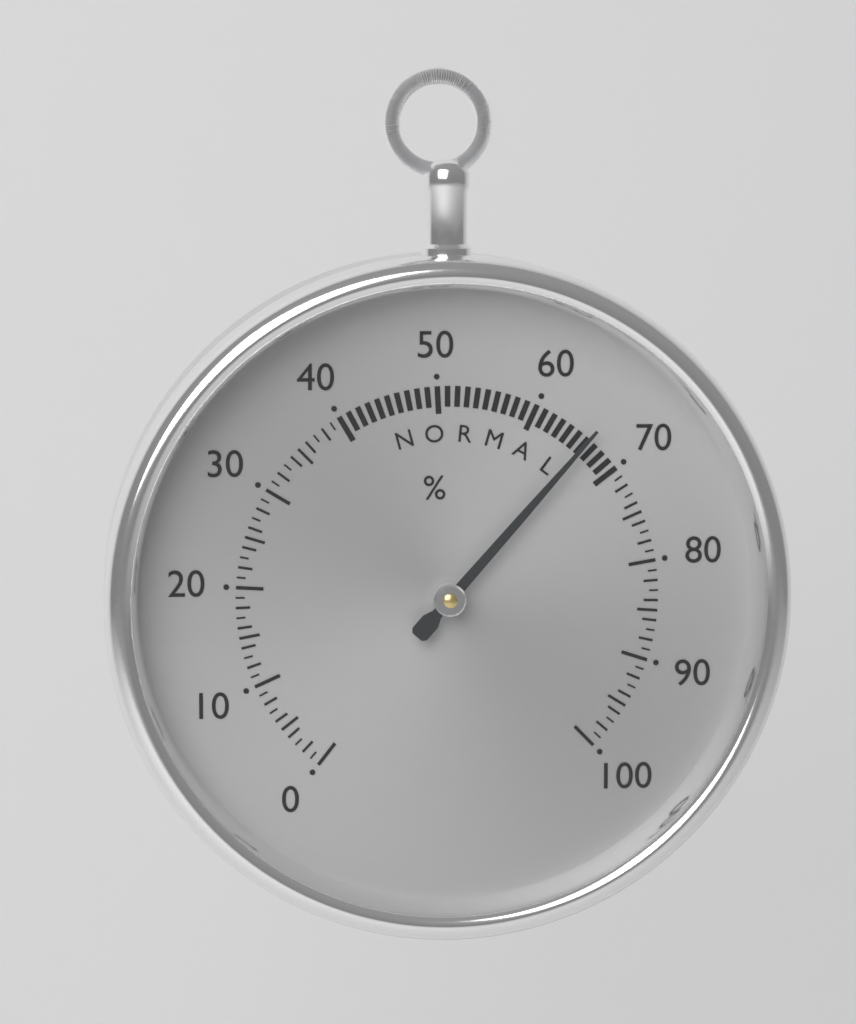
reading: 66 %
